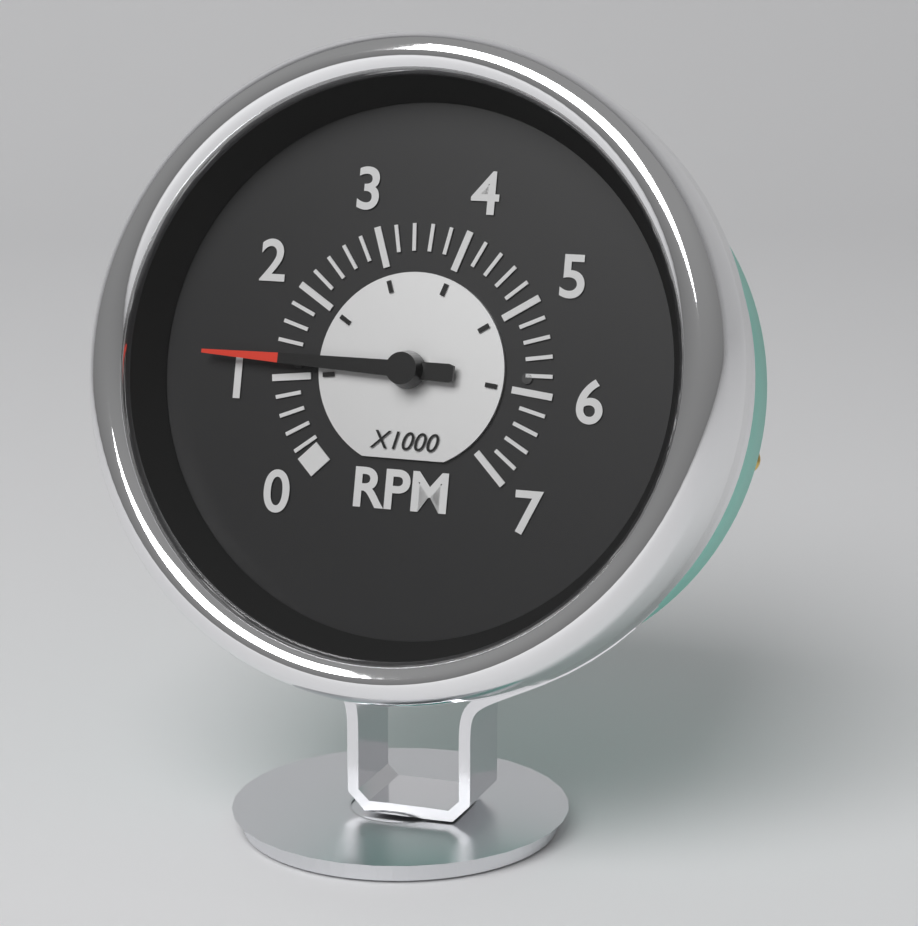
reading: 1200 RPM
